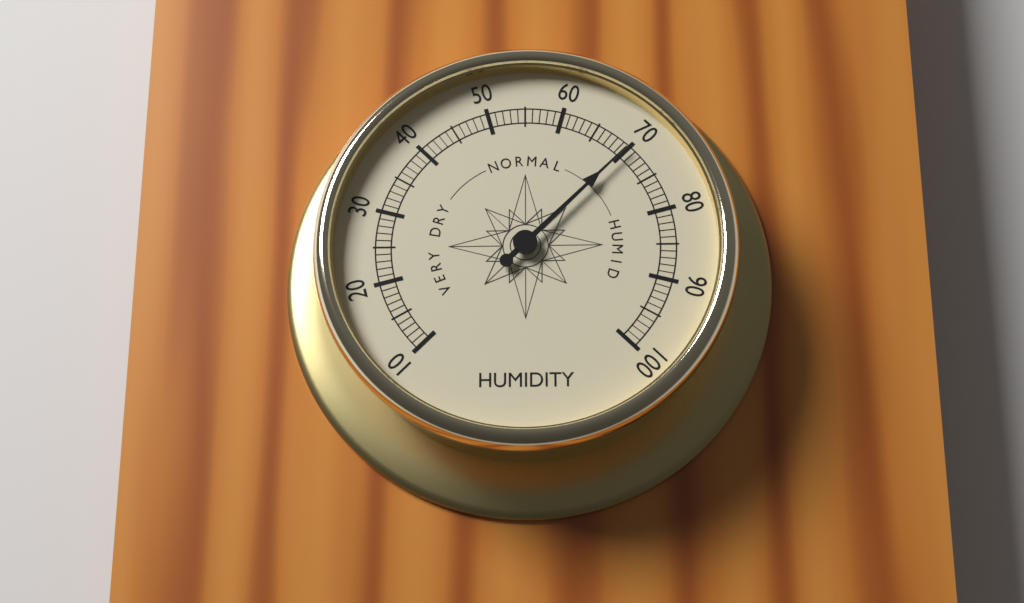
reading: 70 (no unit)
